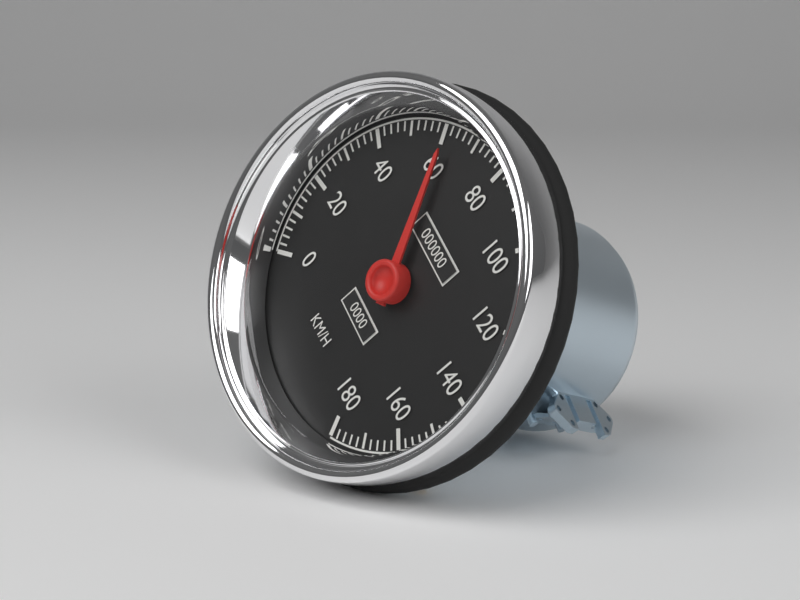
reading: 62 km/h
